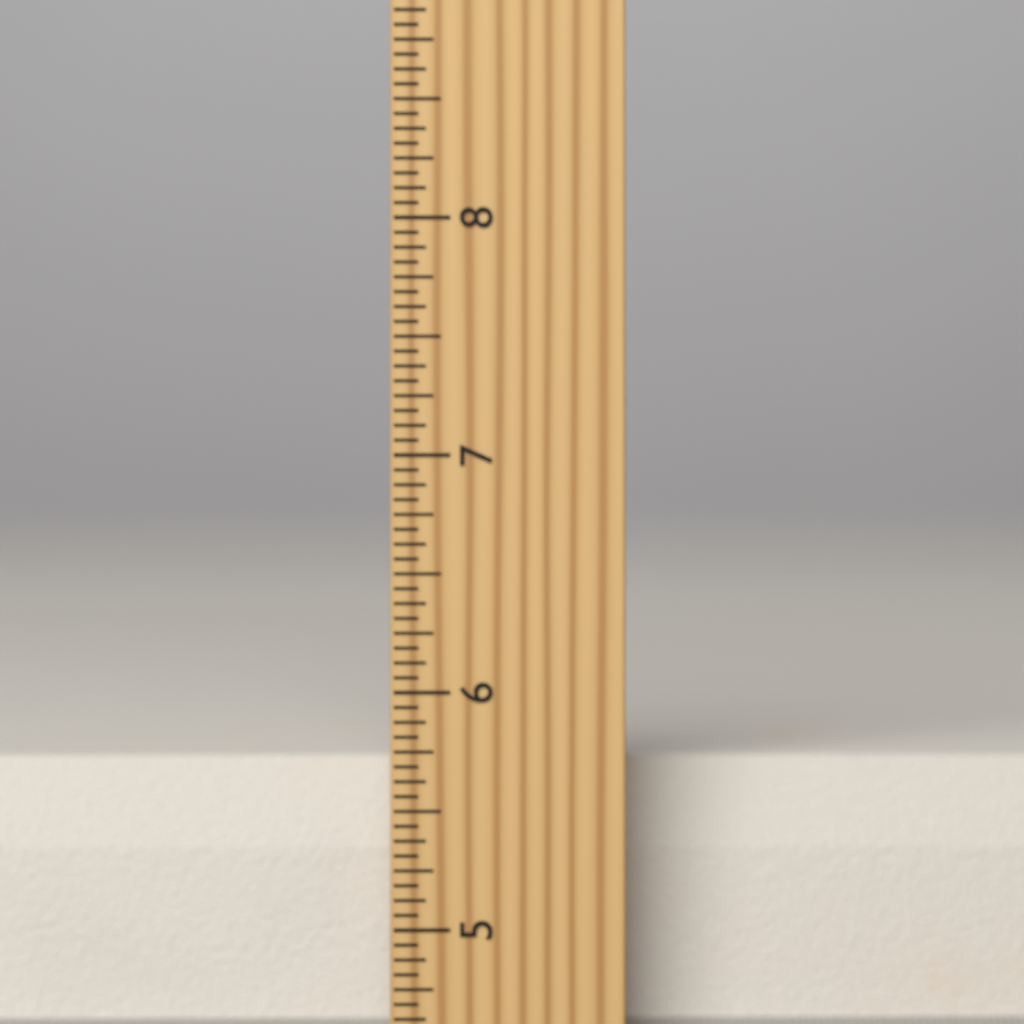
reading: 5.6875 inch
